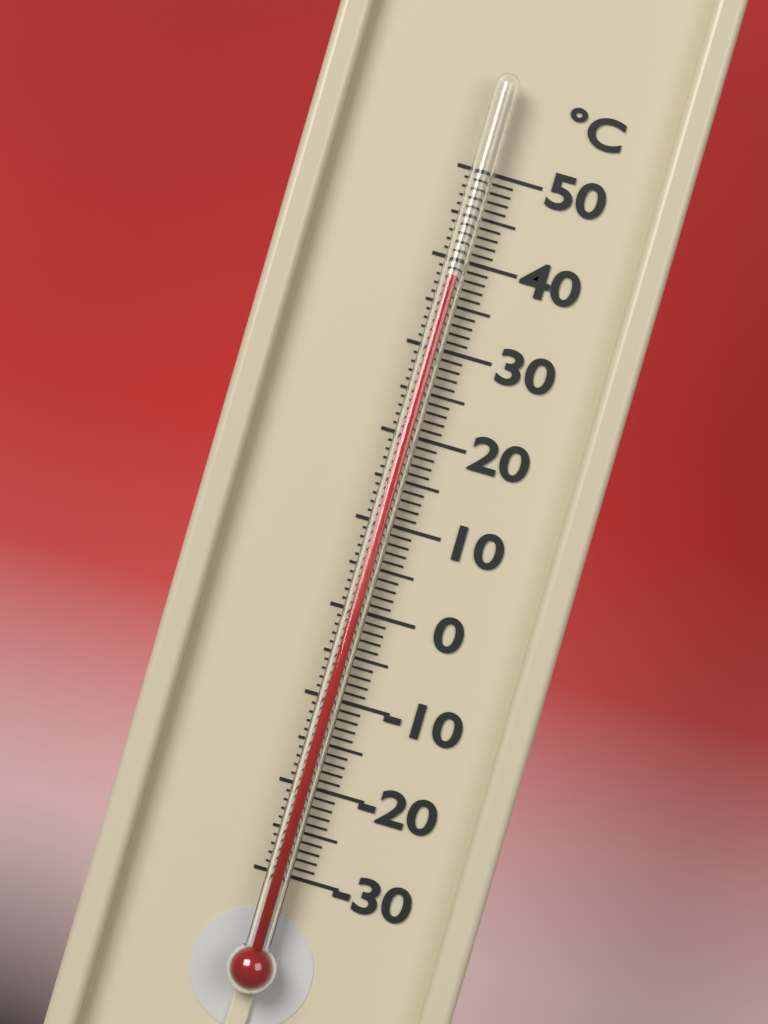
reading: 38 °C
